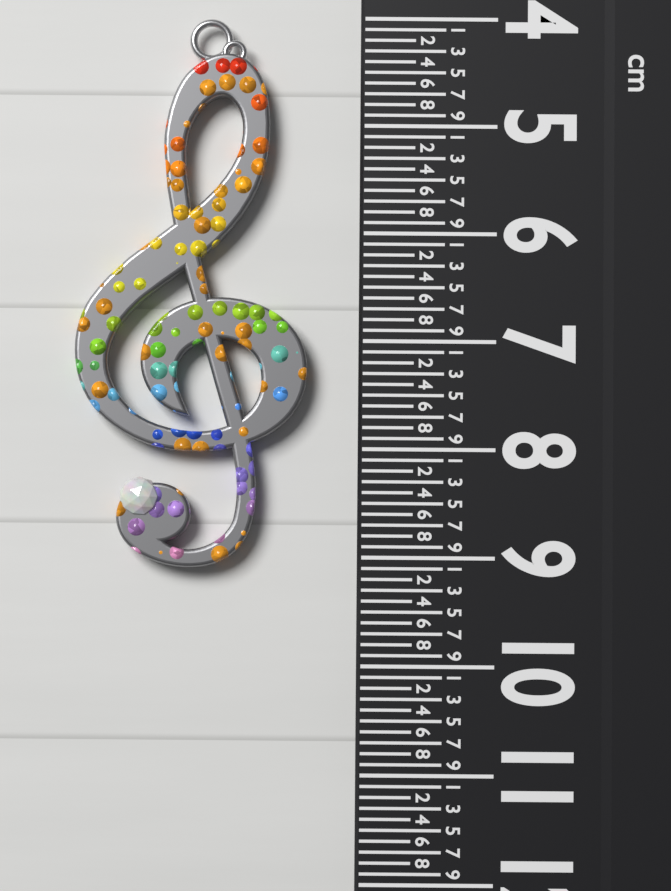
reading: 9.1 cm
